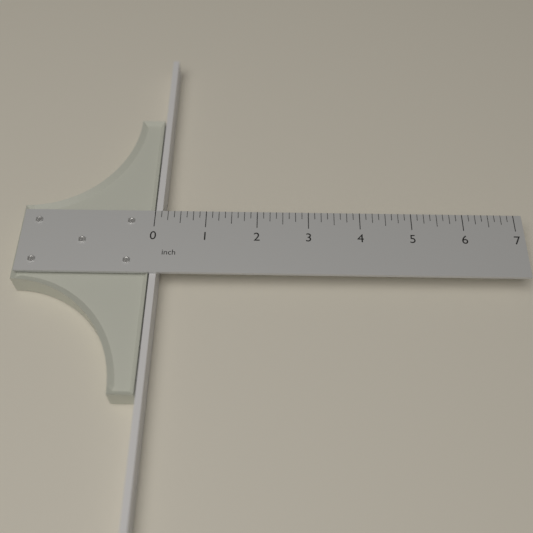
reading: 0.125 inch
